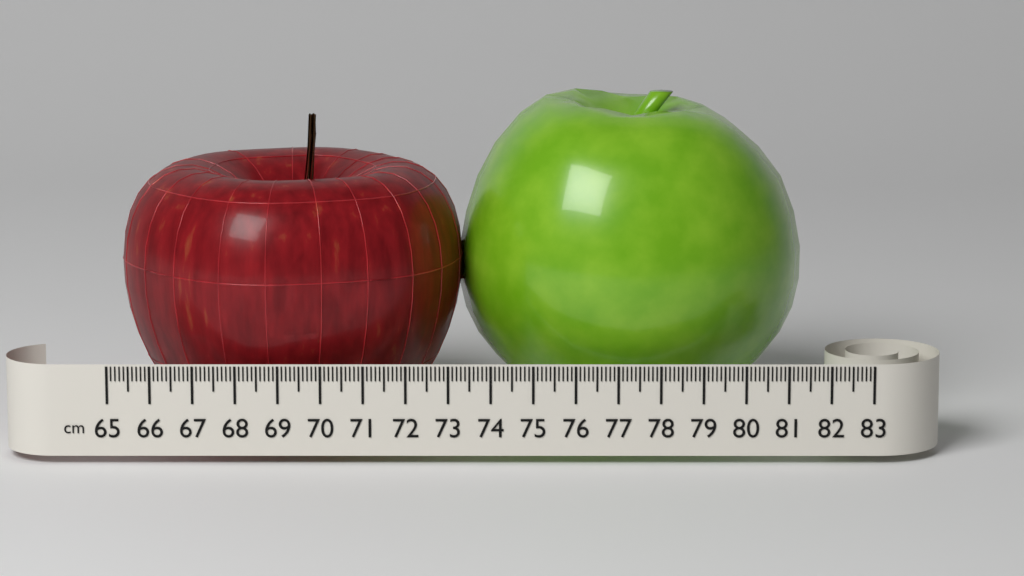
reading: 73.3 cm
